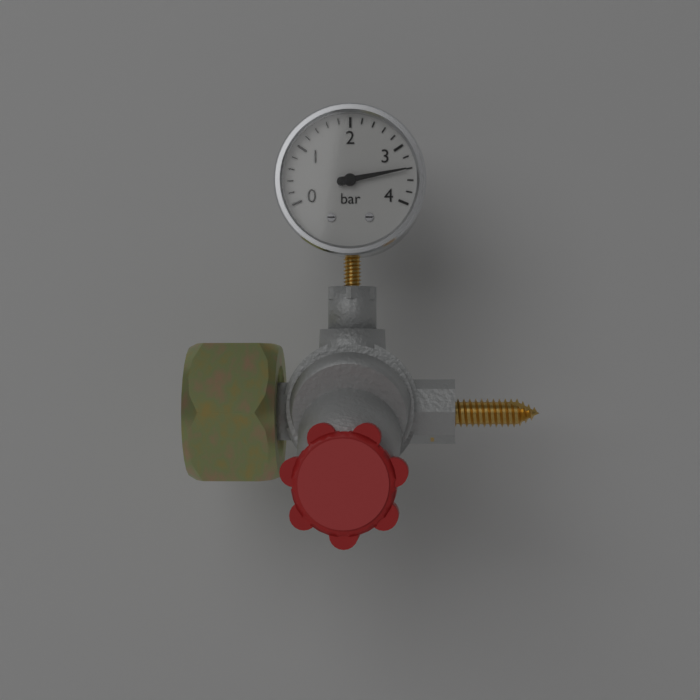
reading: 3.4 bar
